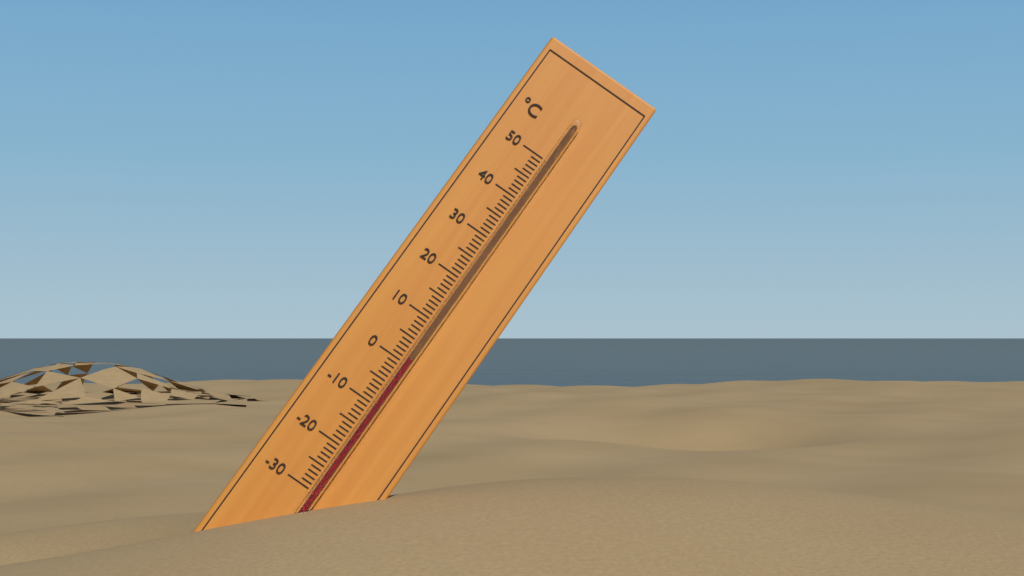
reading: 1 °C
